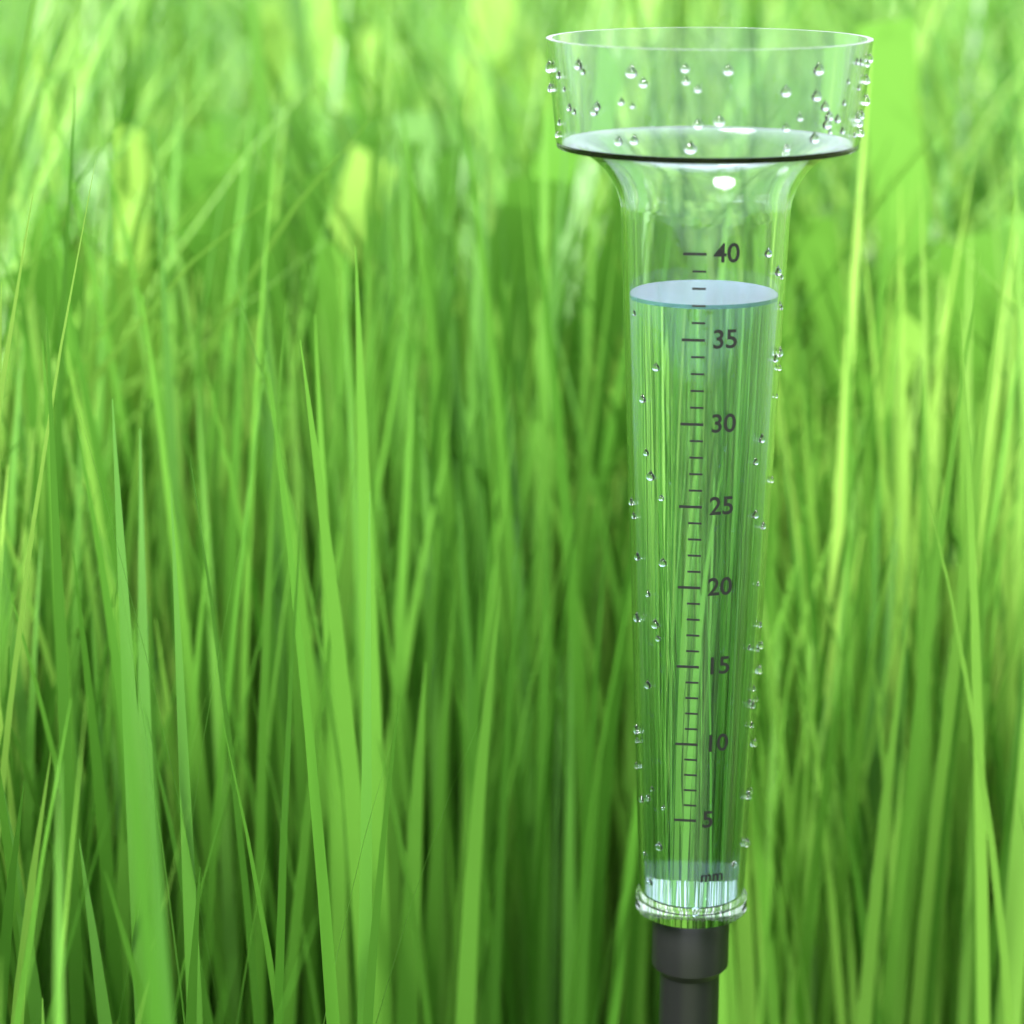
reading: 37 mm
